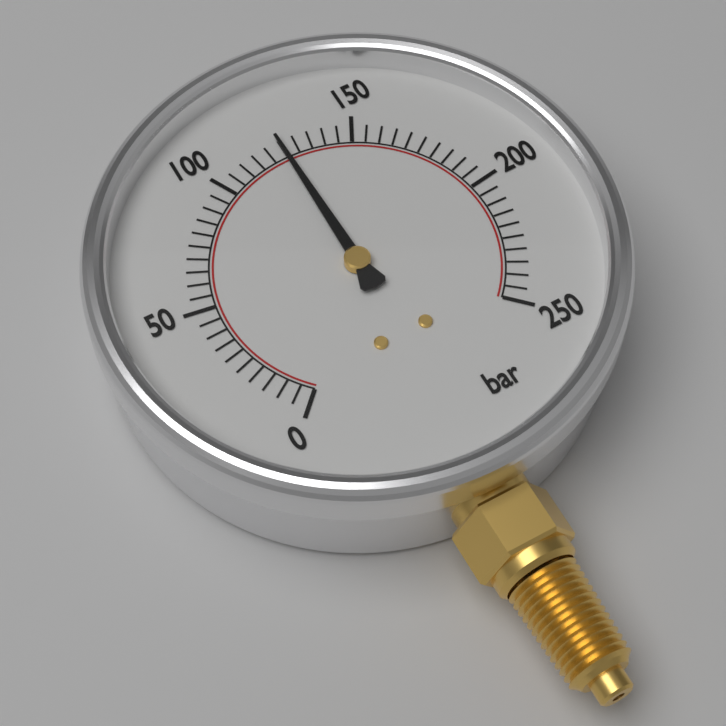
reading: 125 bar
